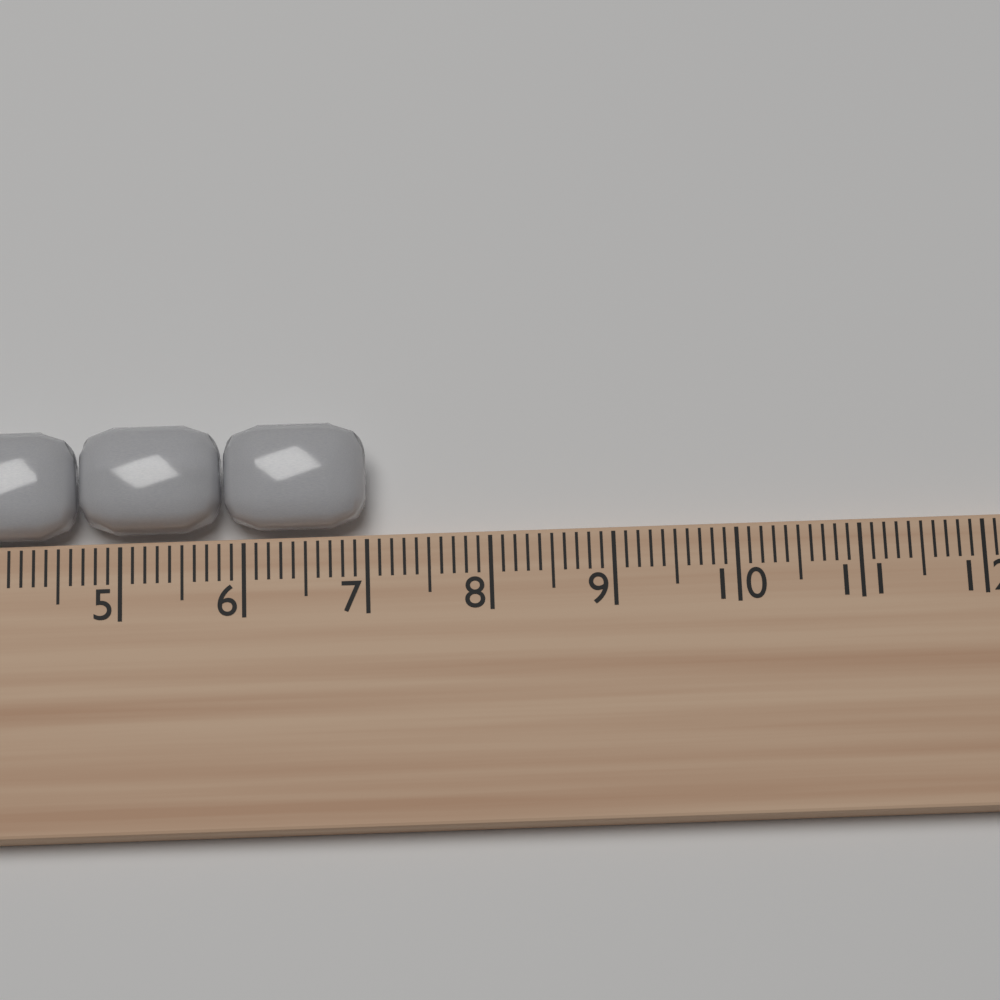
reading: 7.0 cm
